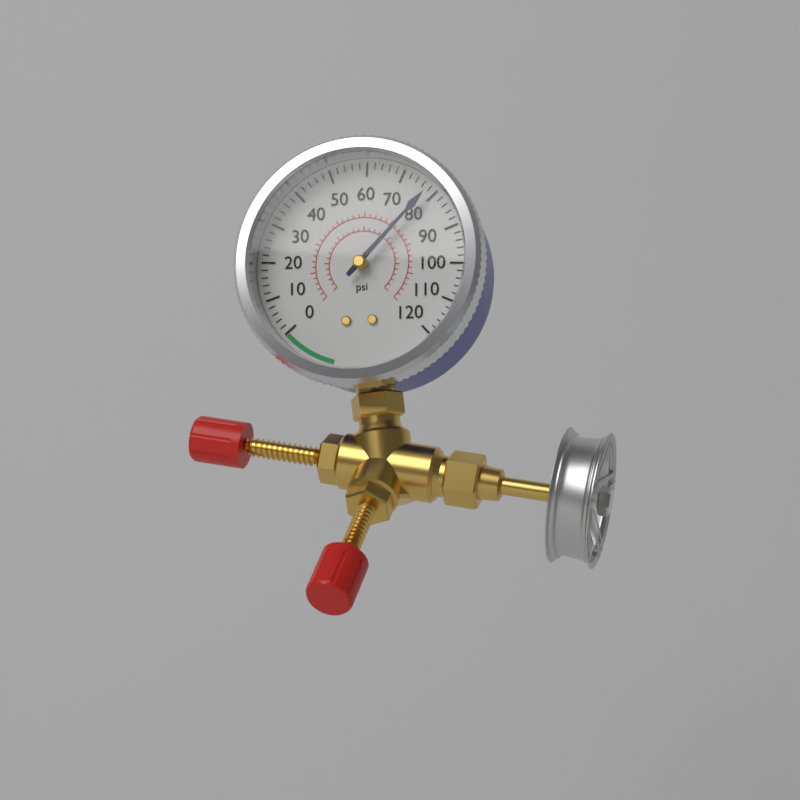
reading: 78 psi
